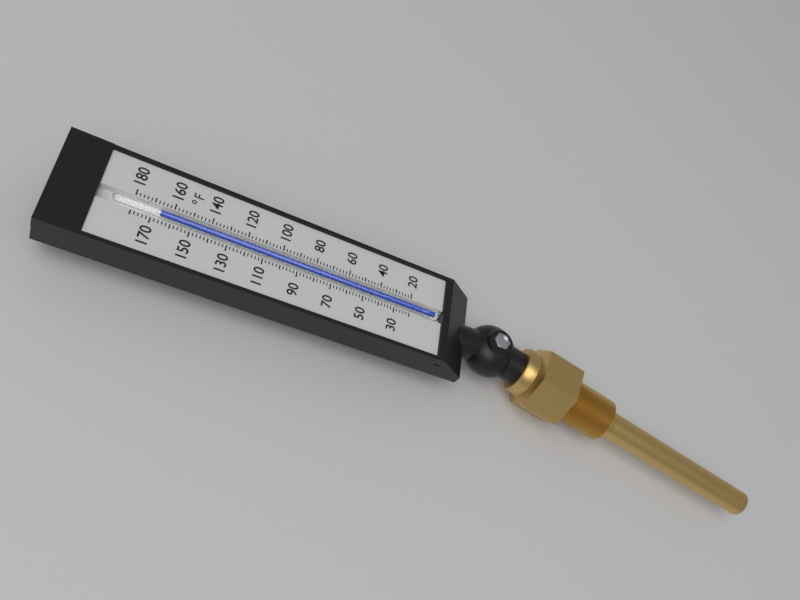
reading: 166 °F
